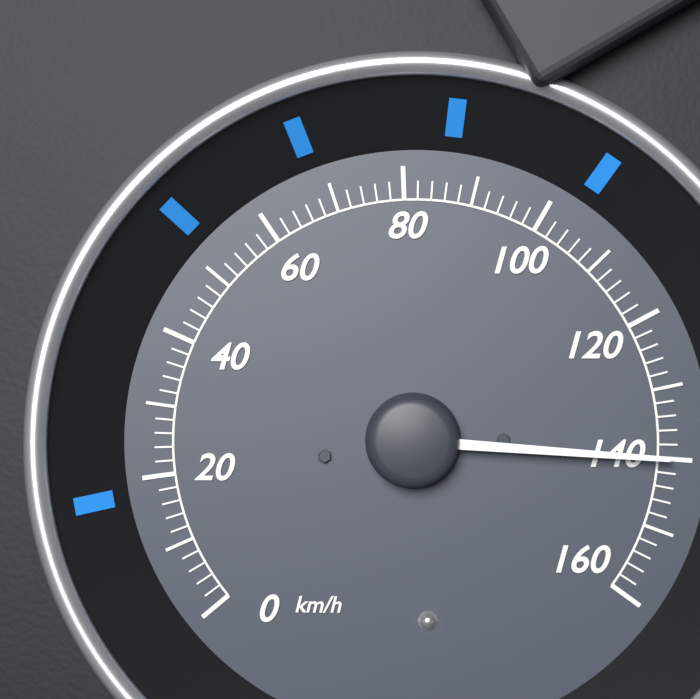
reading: 140 km/h
